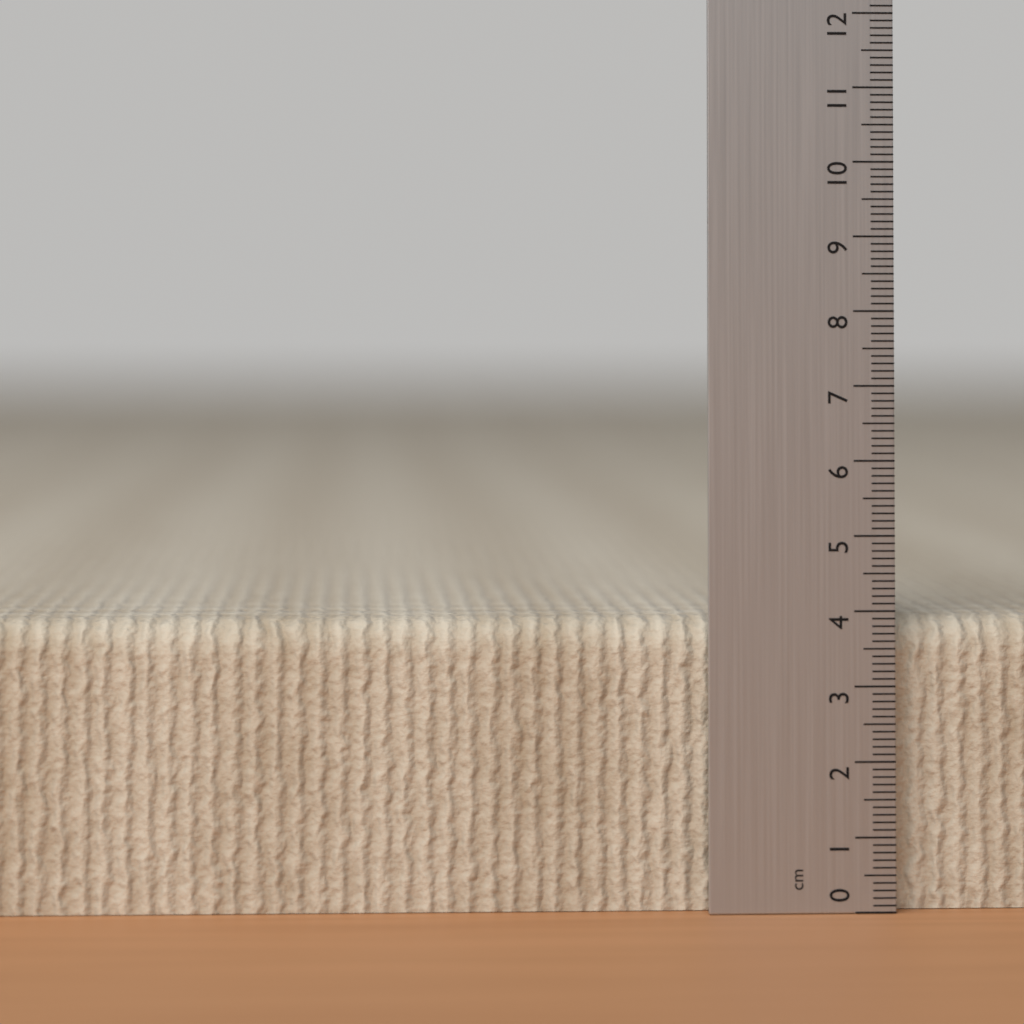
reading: 3.9 cm
